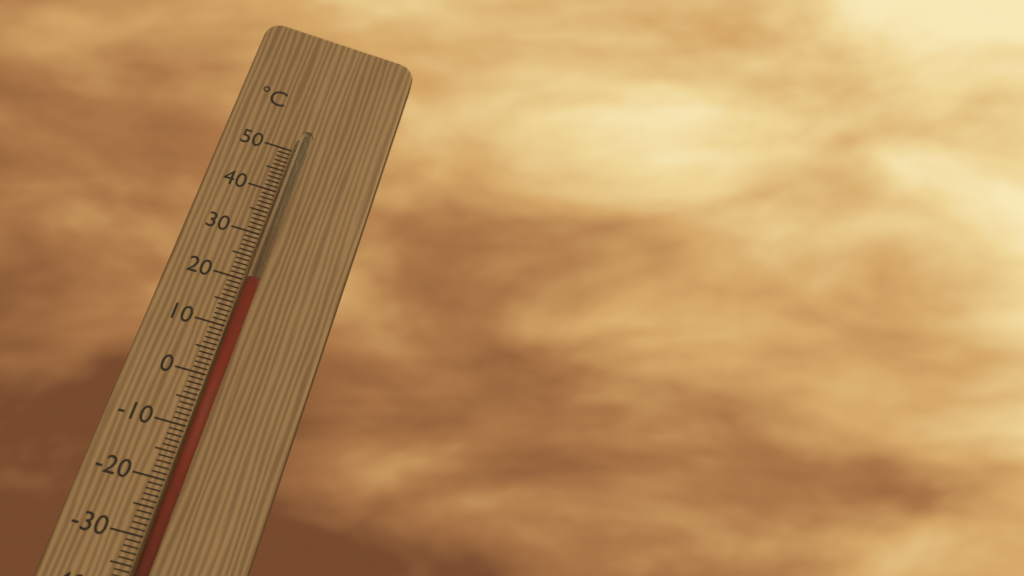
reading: 20 °C
